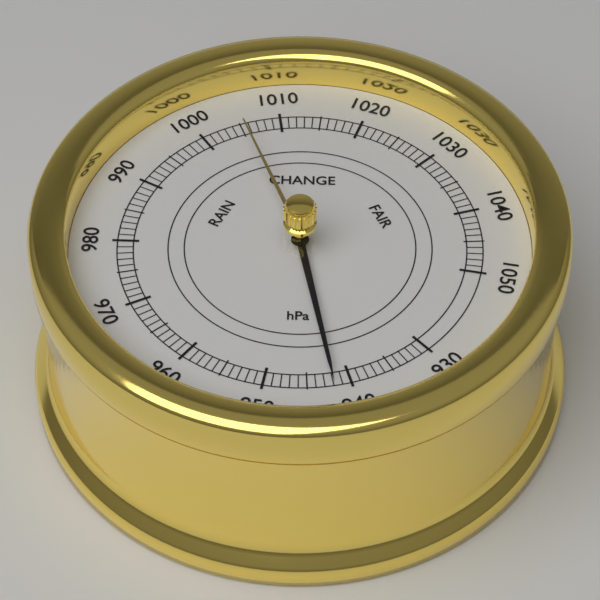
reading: 942 hPa
